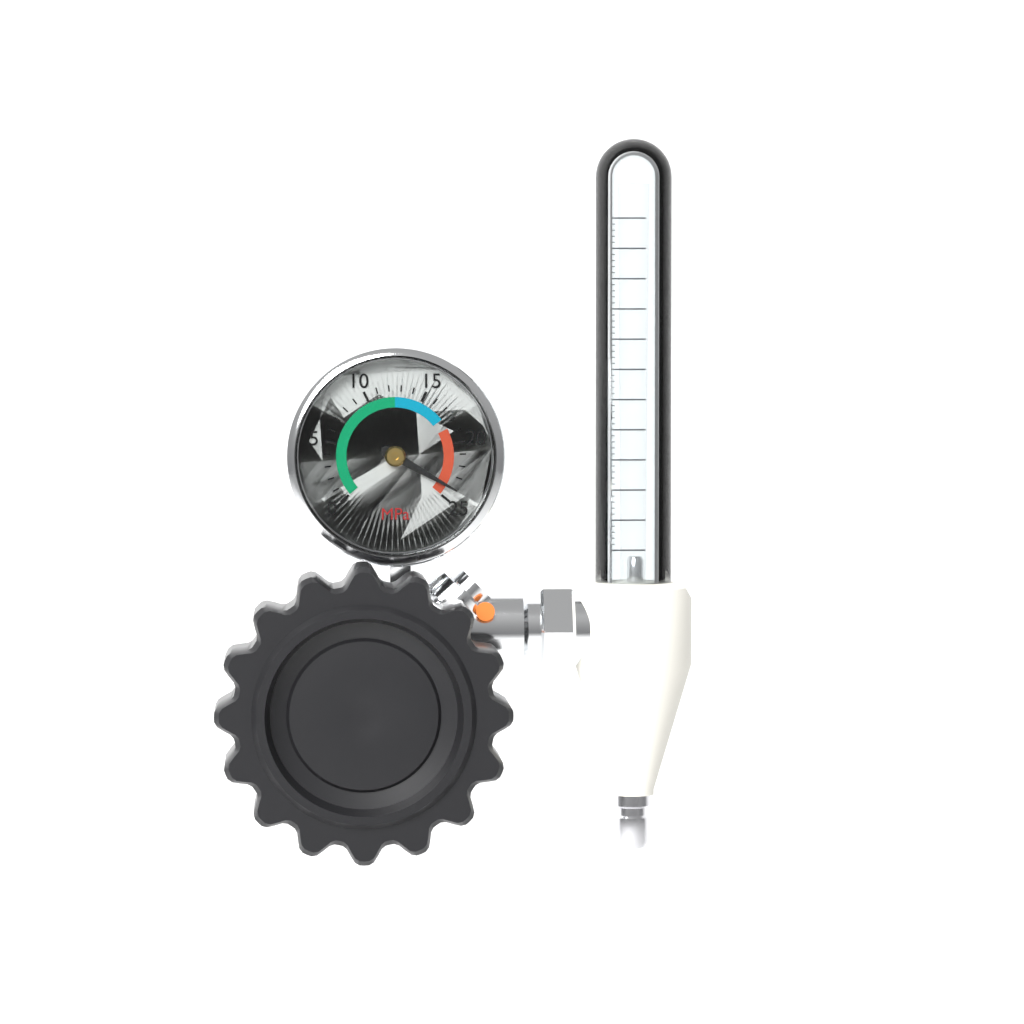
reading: 24 MPa
